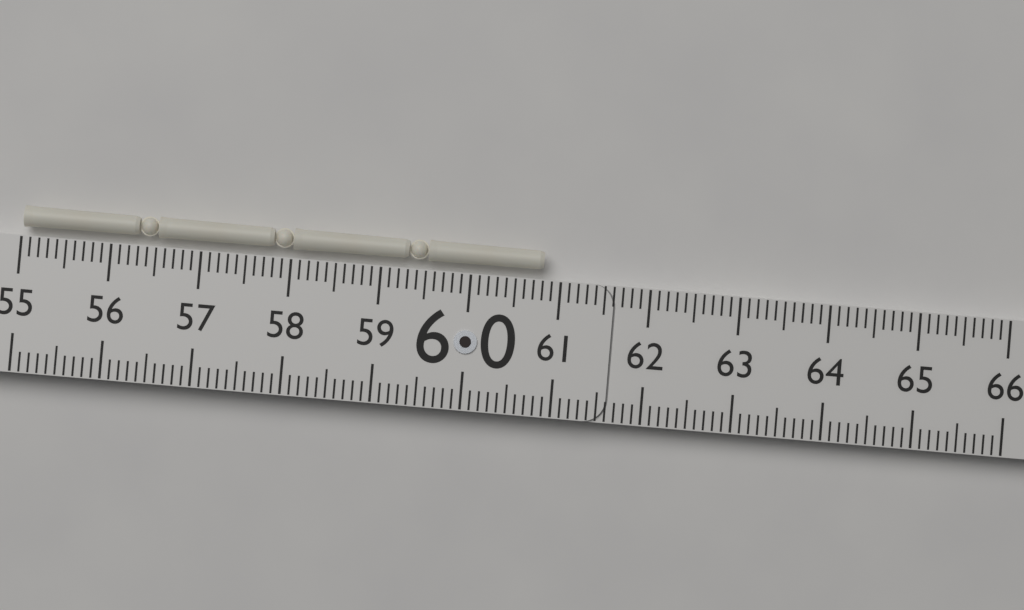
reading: 60.8 (no unit)
